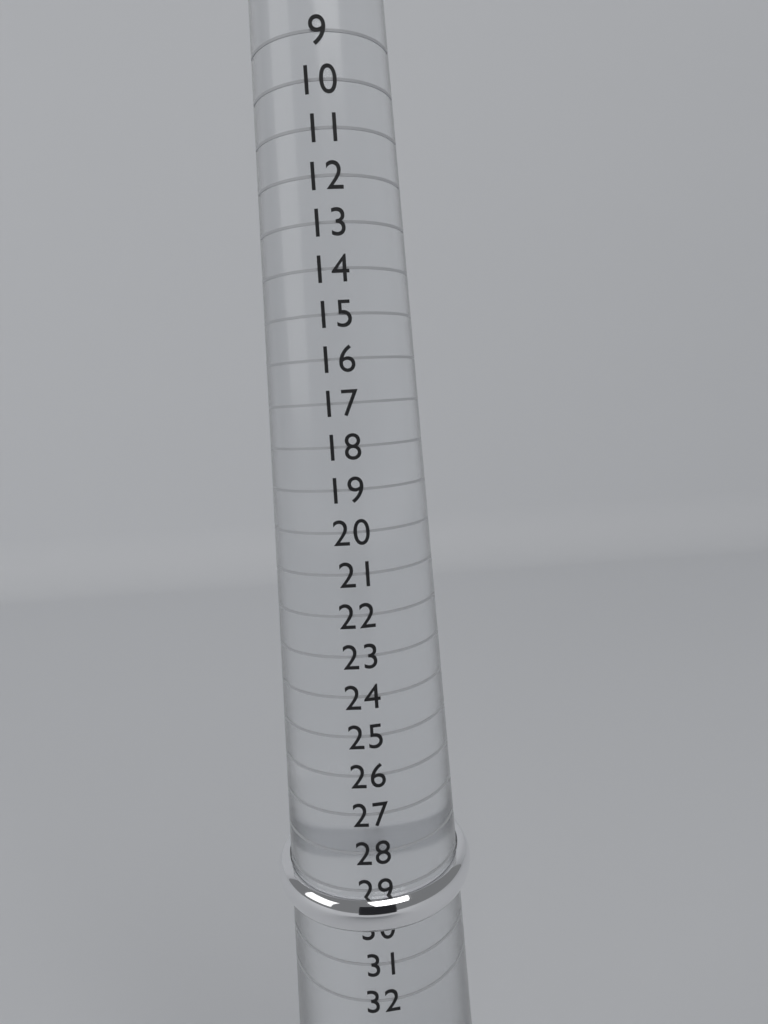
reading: 30 (no unit)
